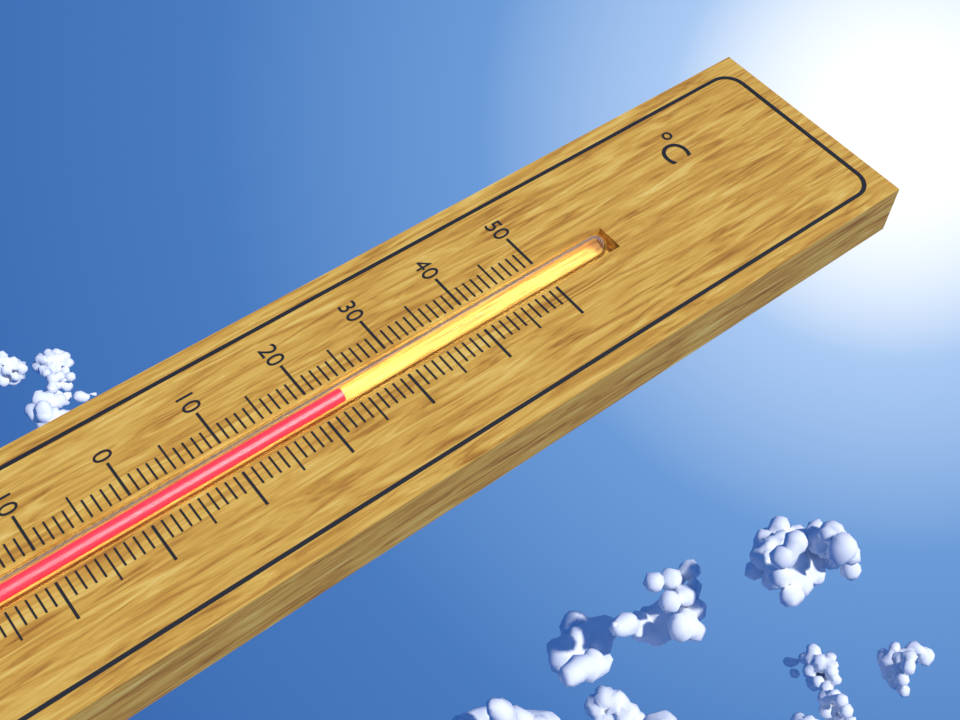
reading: 23 °C
